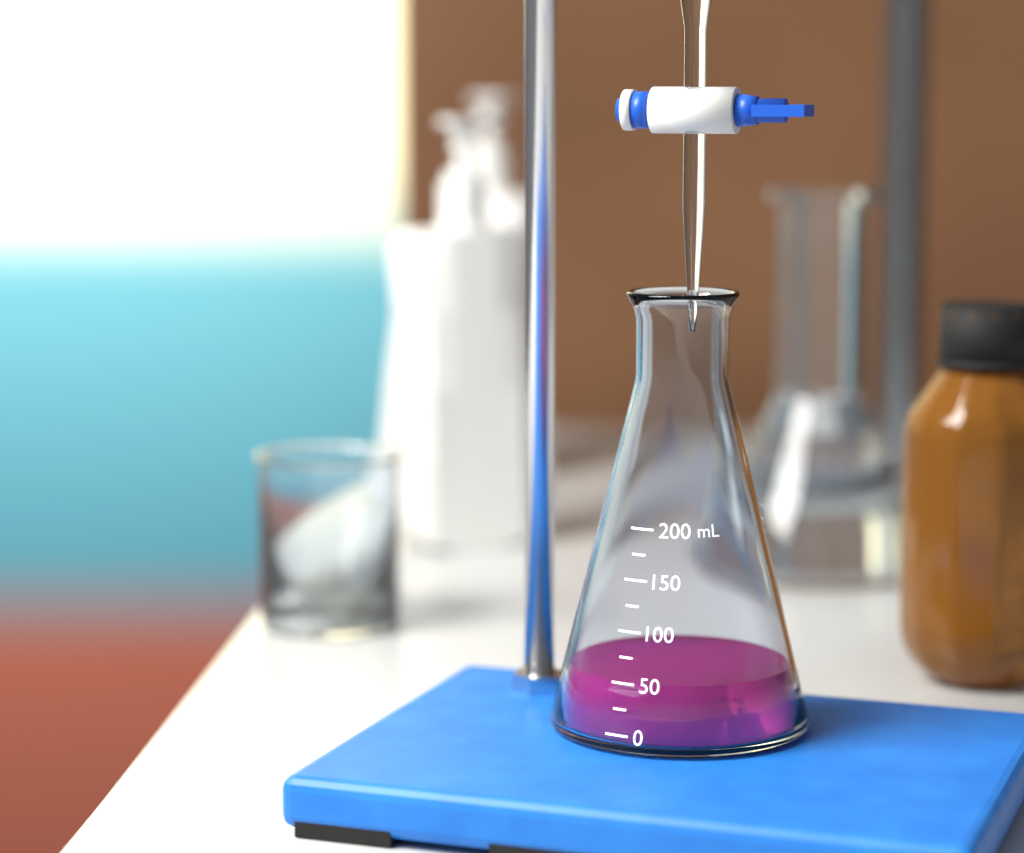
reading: 50 mL
